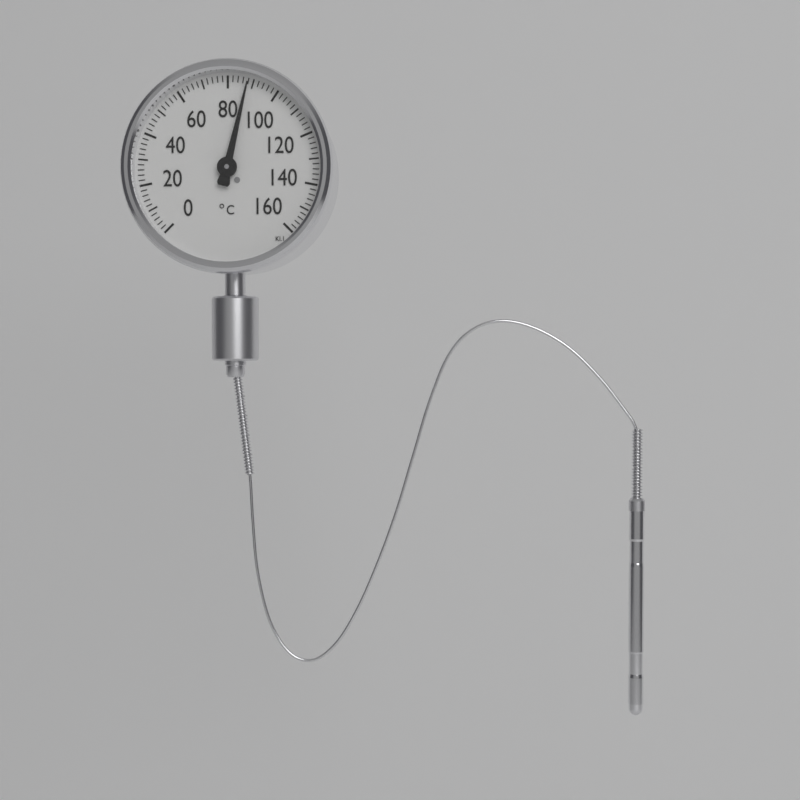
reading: 88 °C
